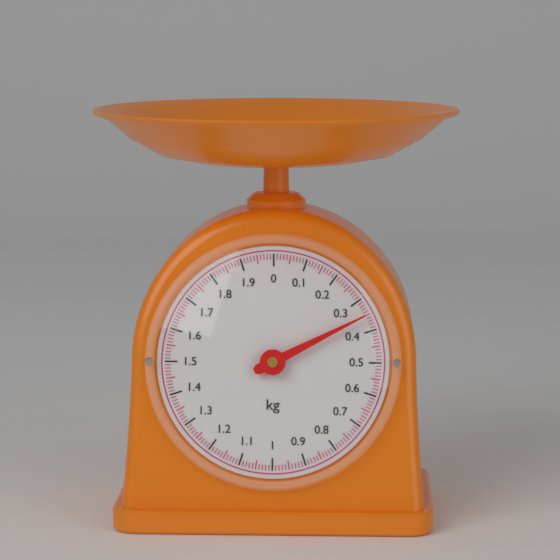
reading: 0.35 kg
